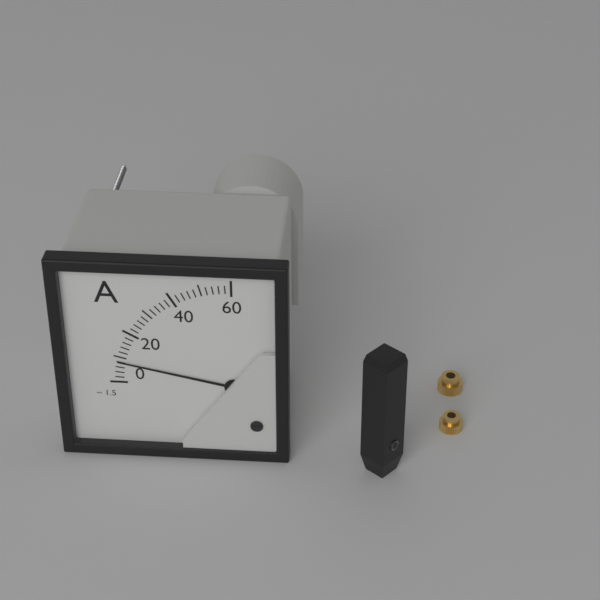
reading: 8 A
